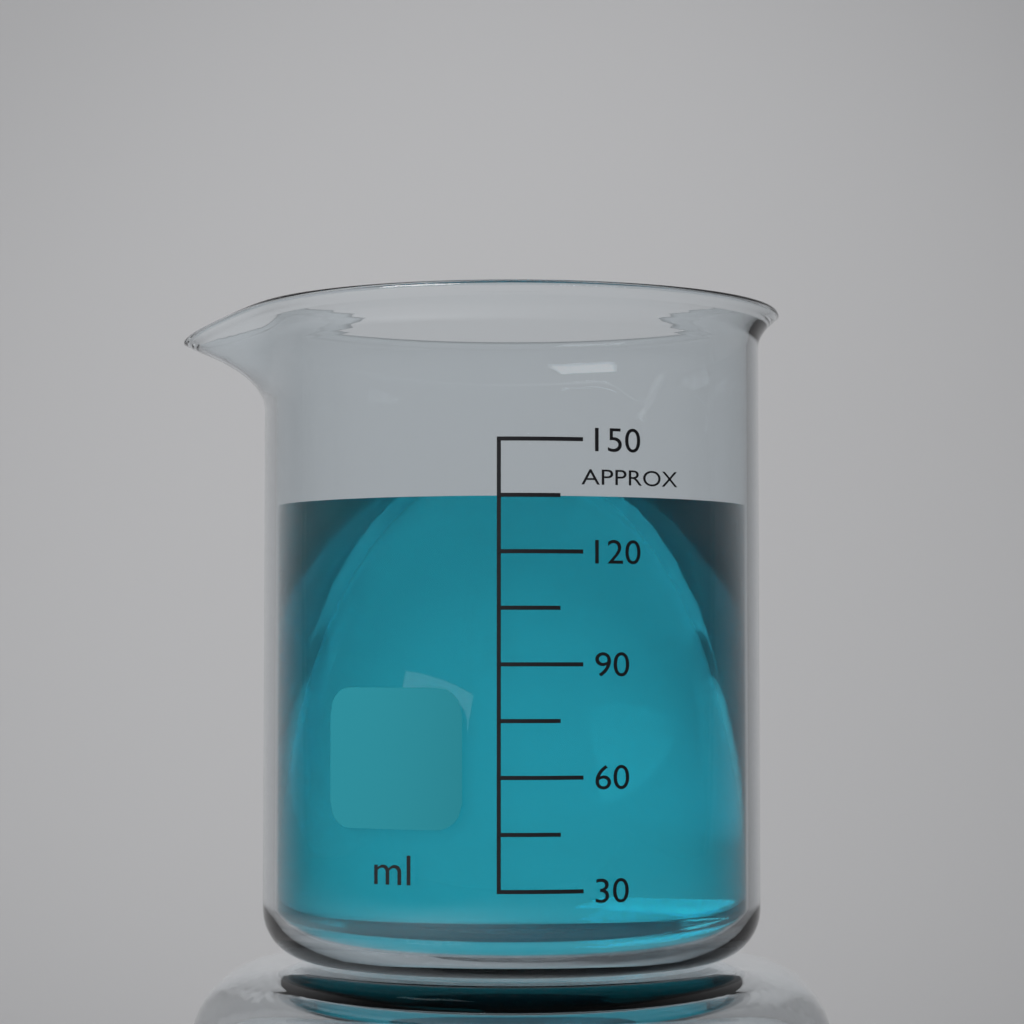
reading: 135 ml
